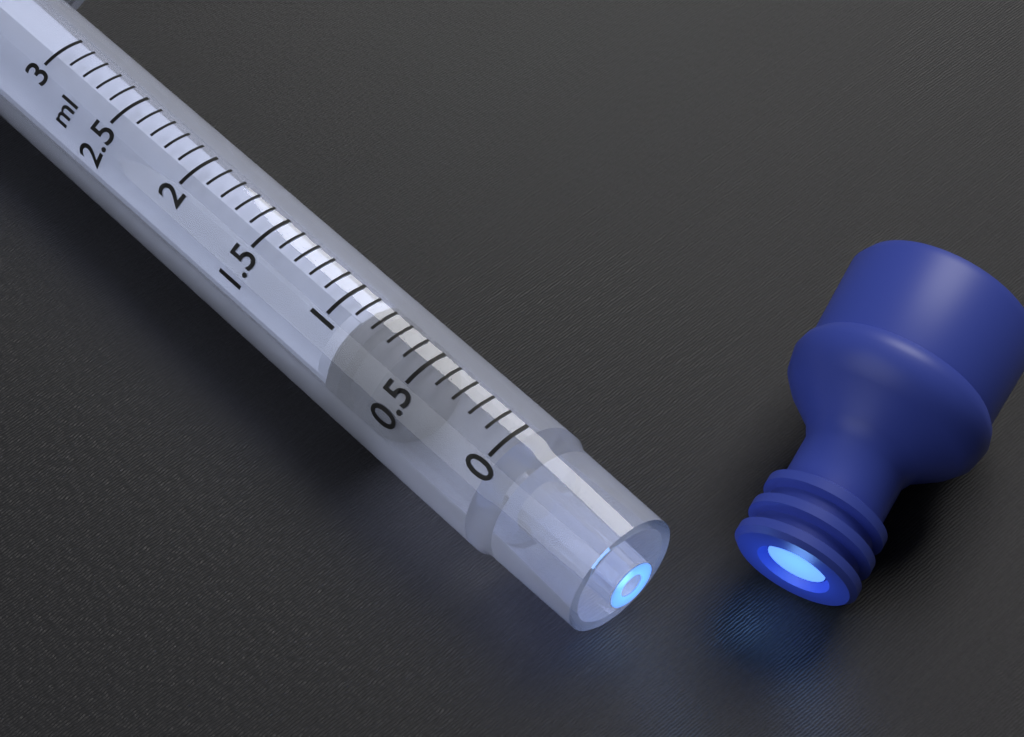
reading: 0.6 ml
